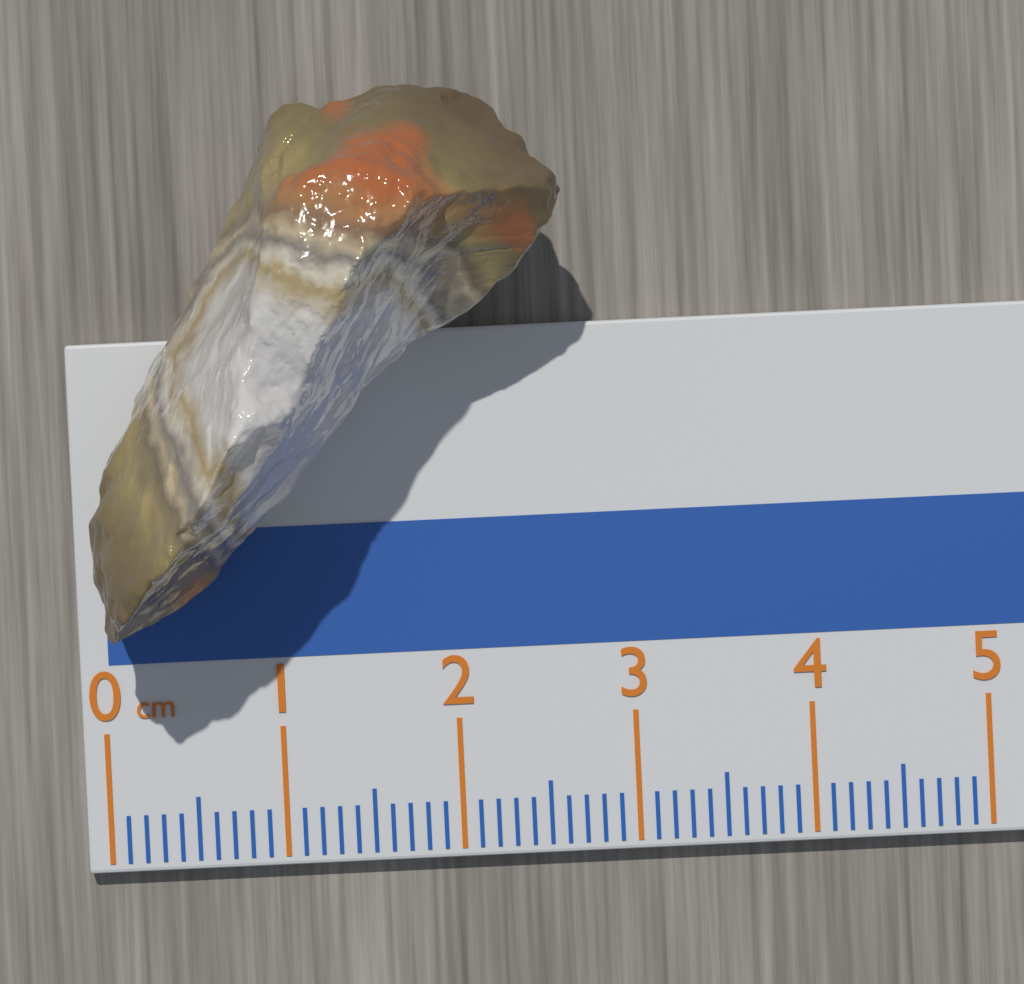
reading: 2.7 cm
